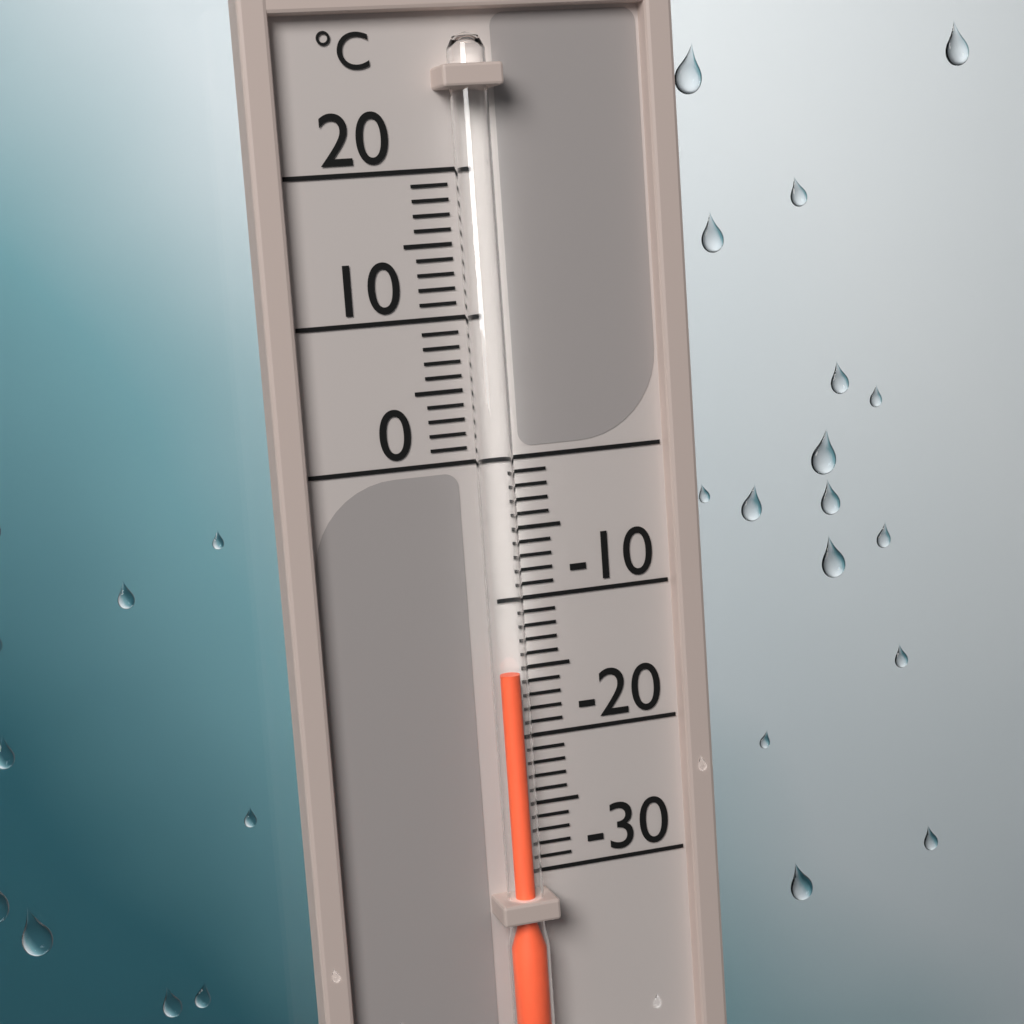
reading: -15 °C
